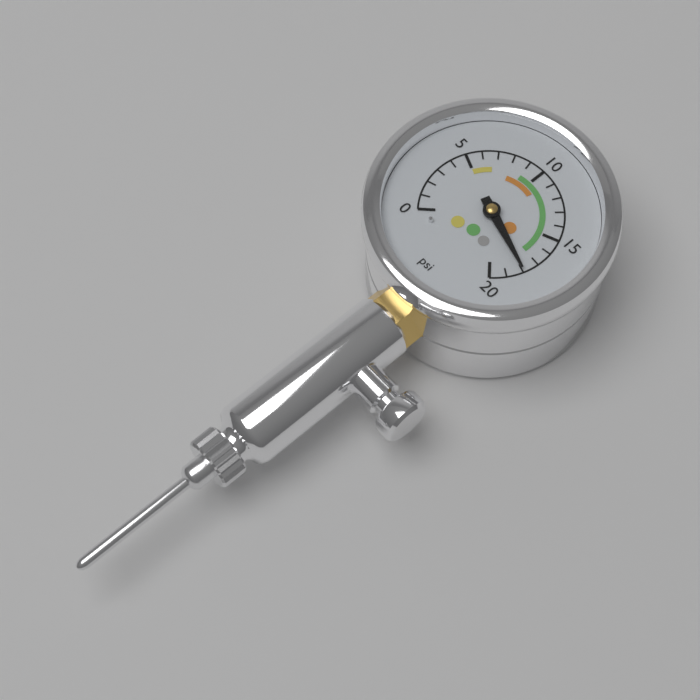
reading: 18 psi
